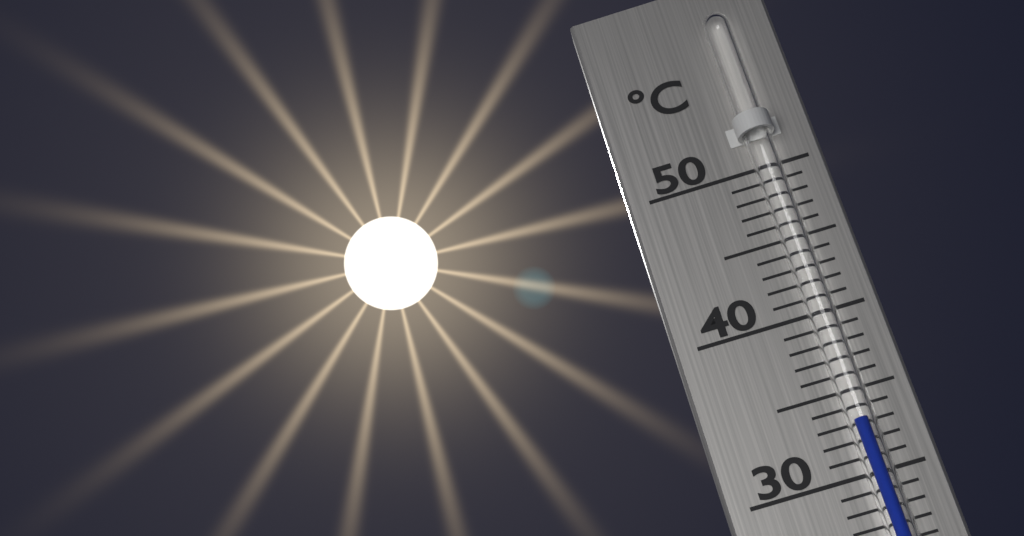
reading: 33 °C
